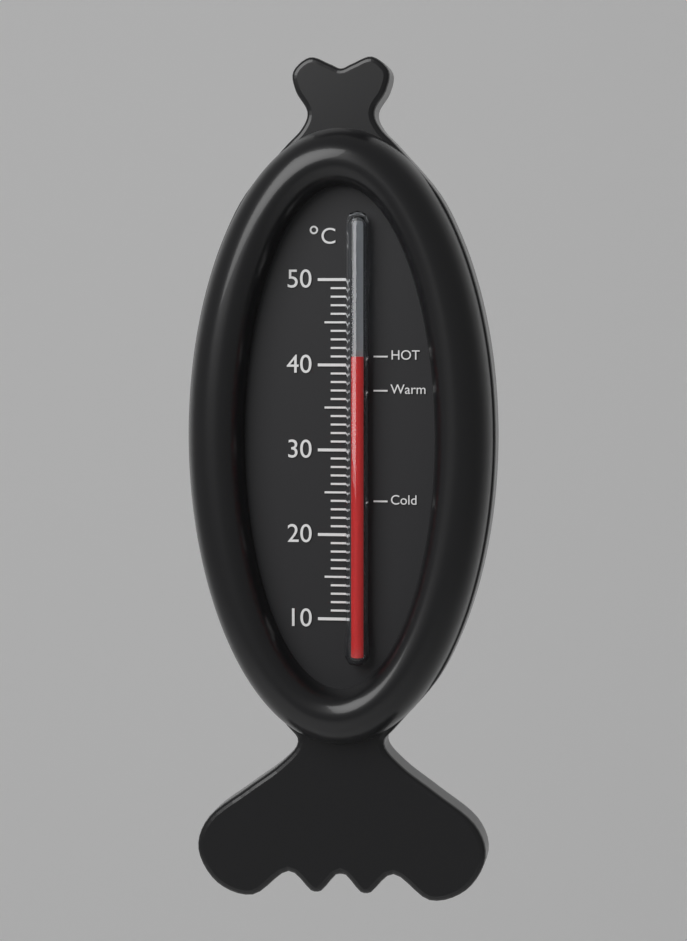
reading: 41 °C
